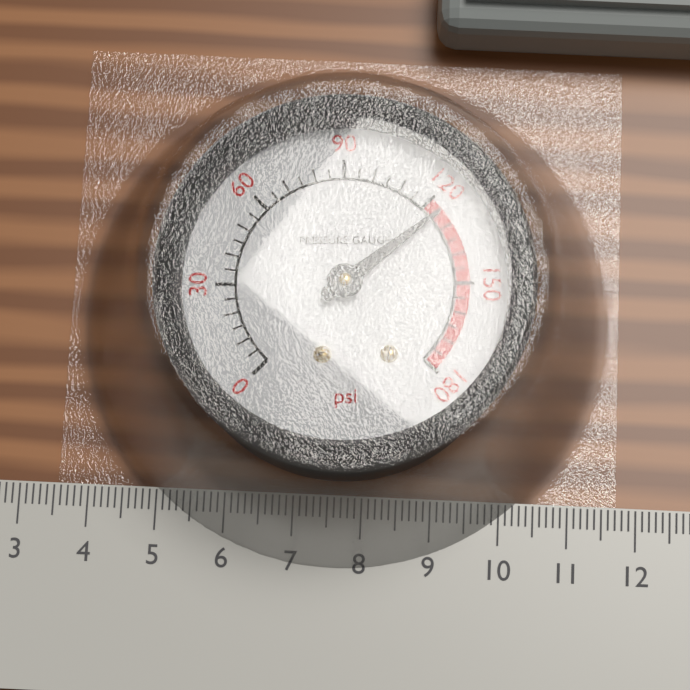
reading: 125 psi
